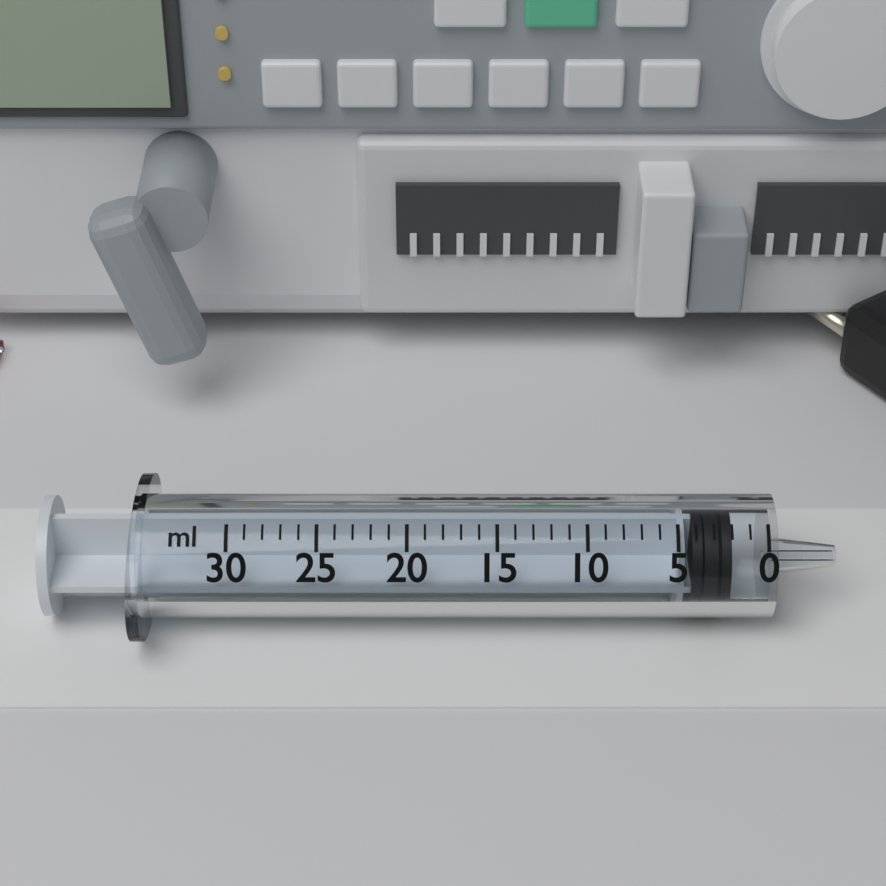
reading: 2 ml
